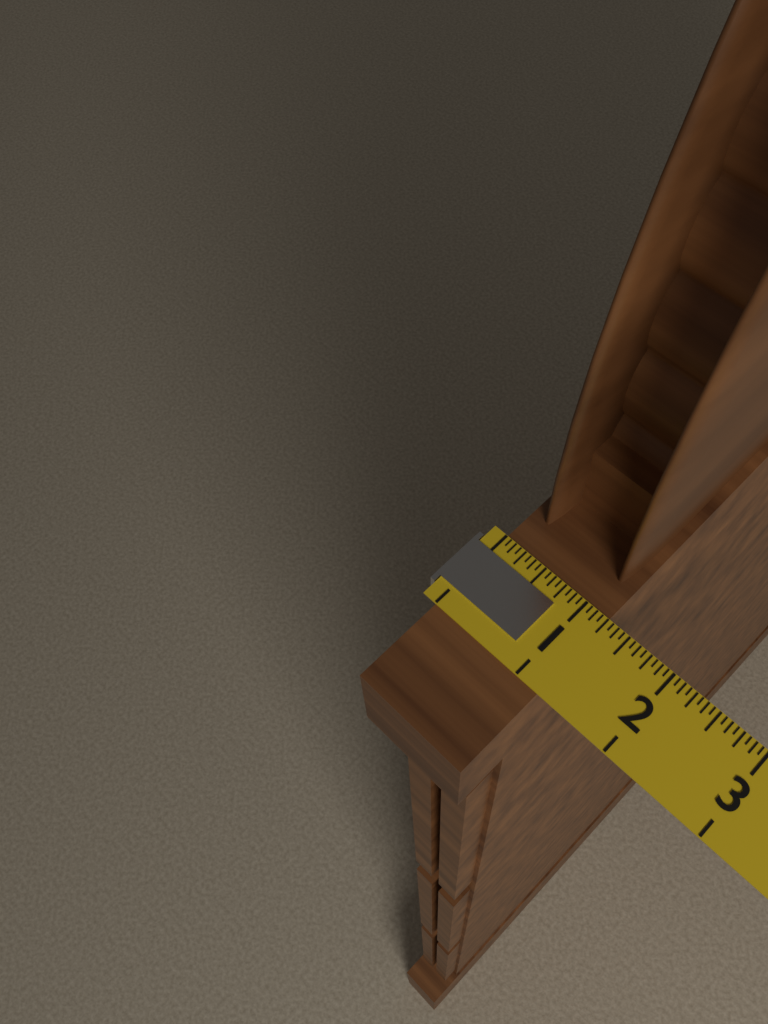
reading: 1.2500 (no unit)
